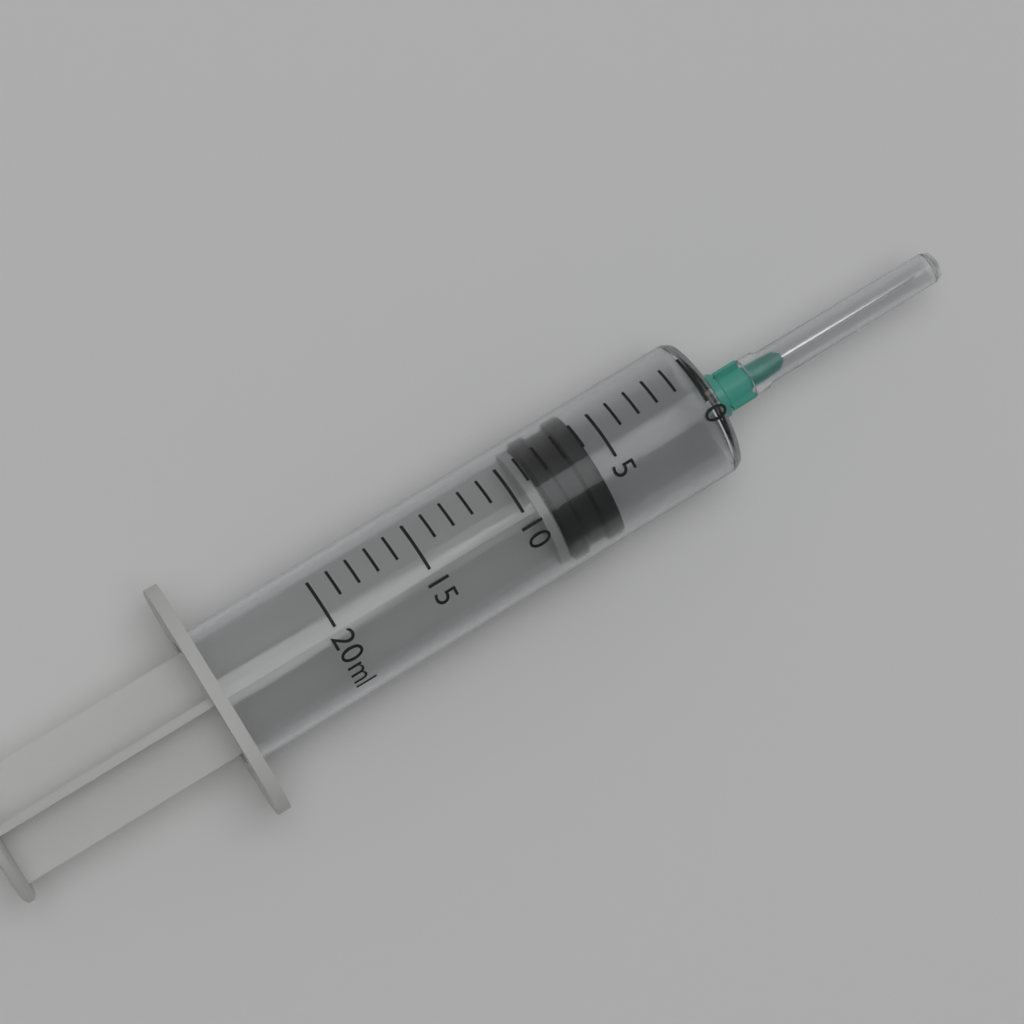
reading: 6 ml
